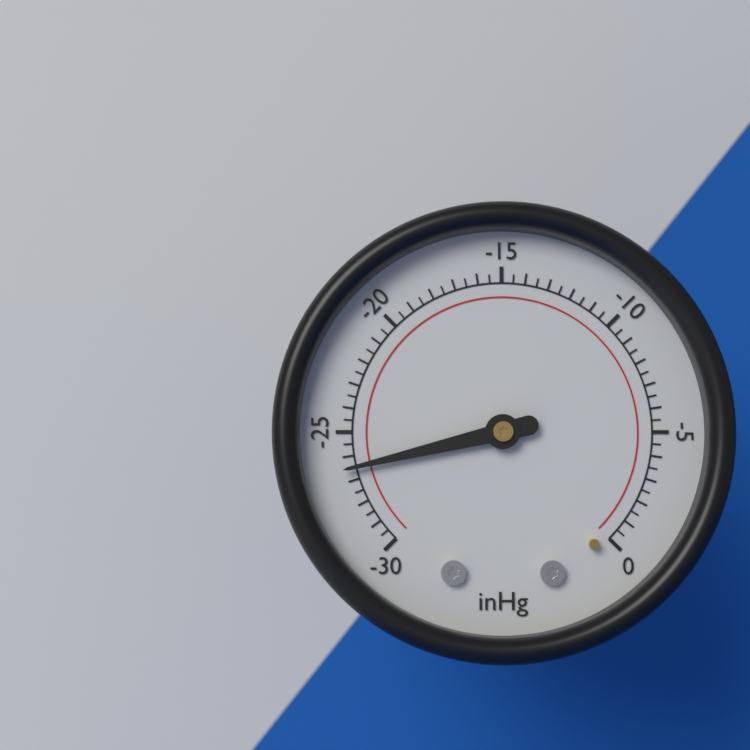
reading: -26.5 inHg
